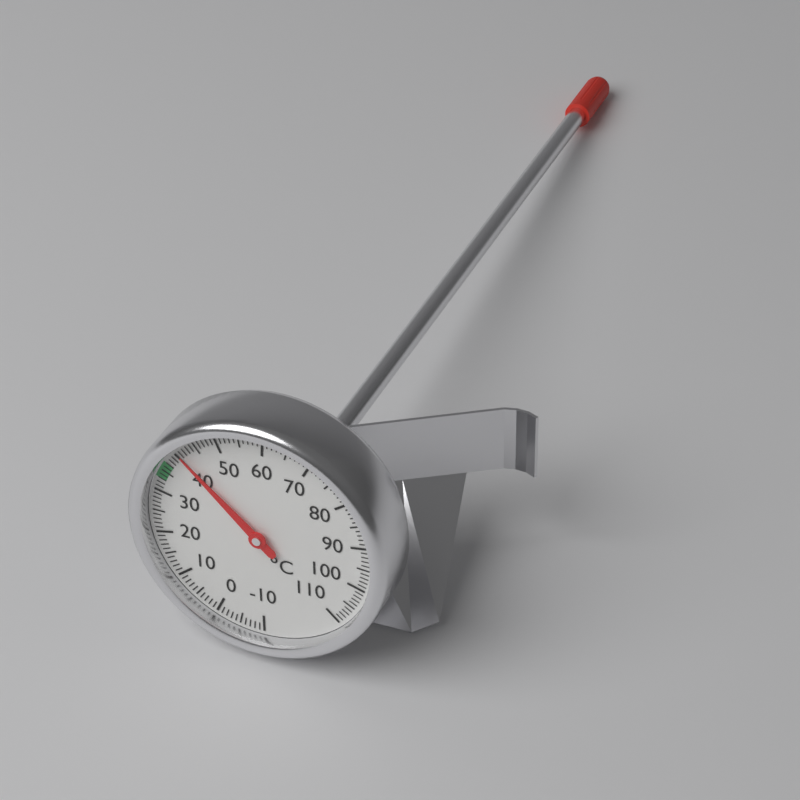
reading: 41 °C
